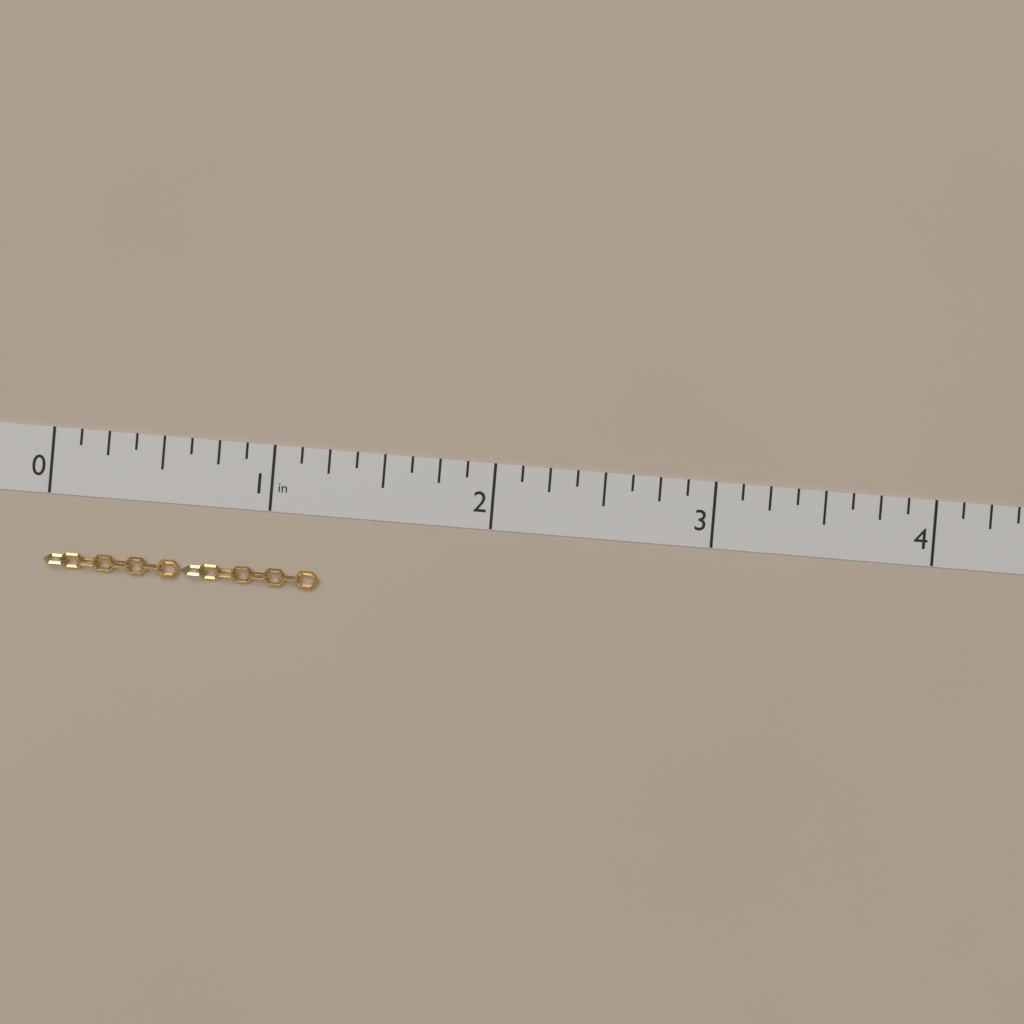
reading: 1.250 in
